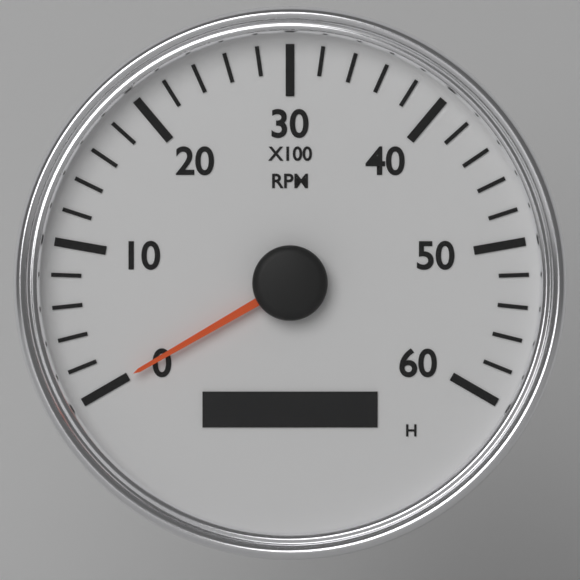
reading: 0 RPM
